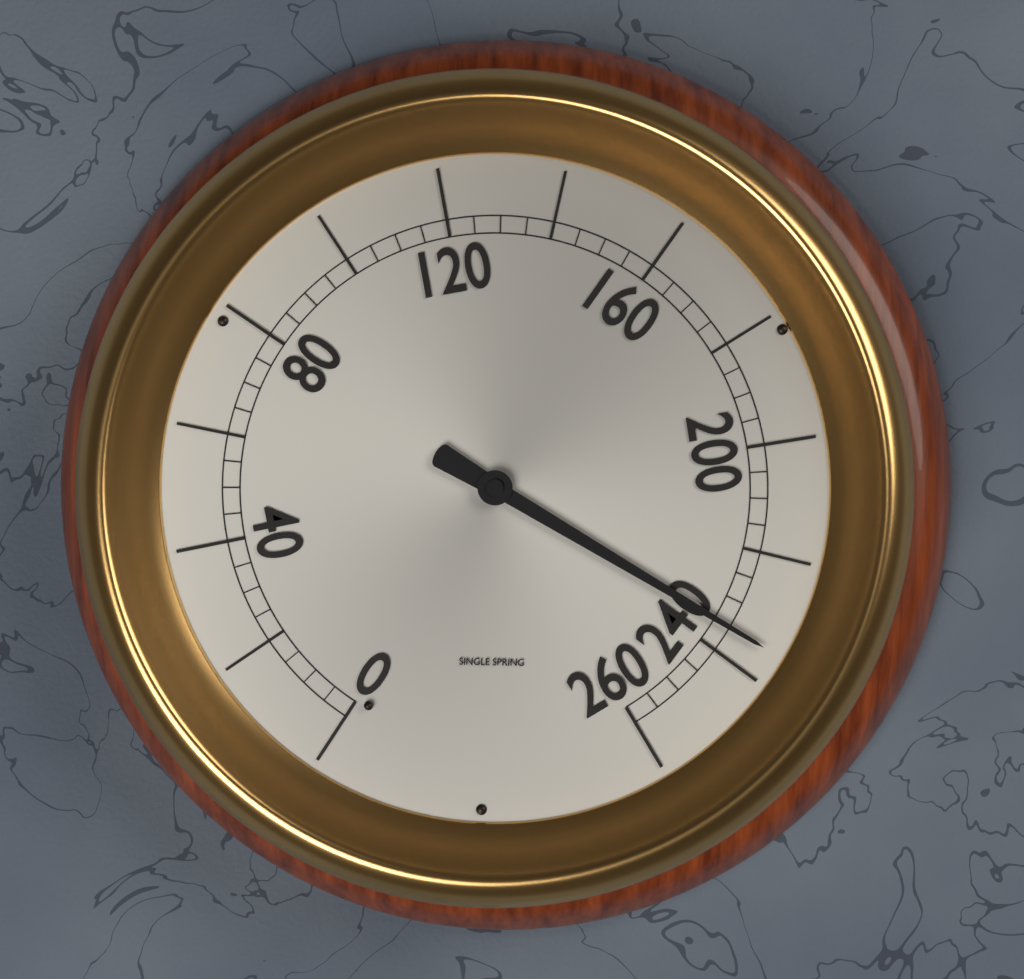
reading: 235 (no unit)
